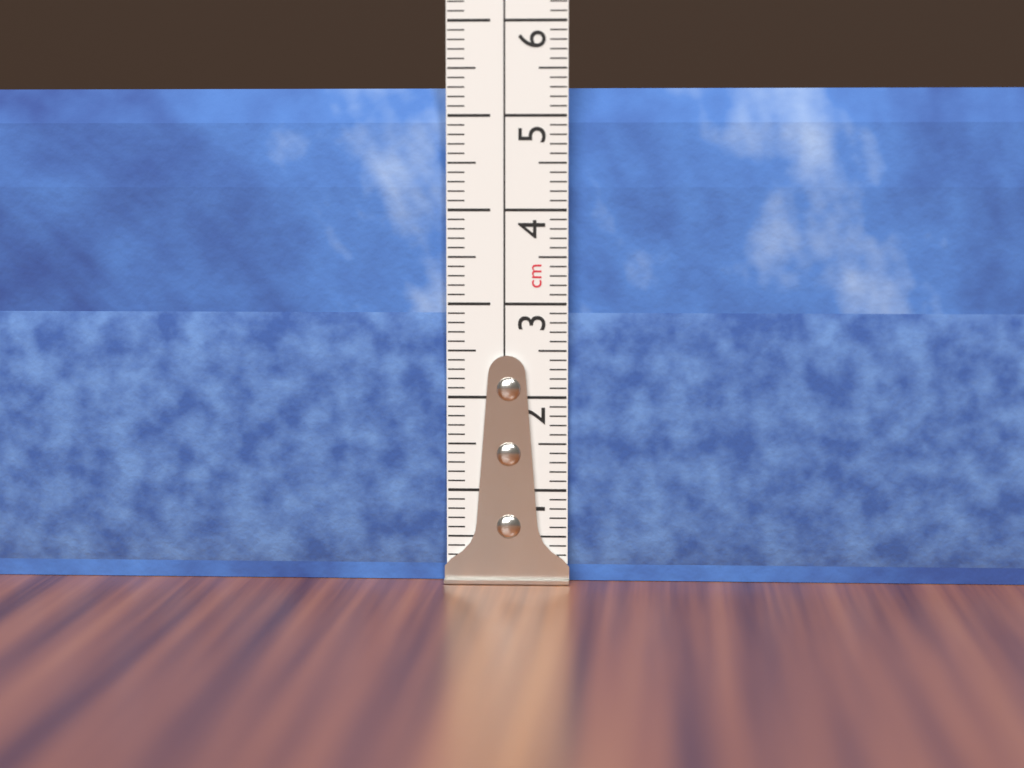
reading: 5.3 cm
